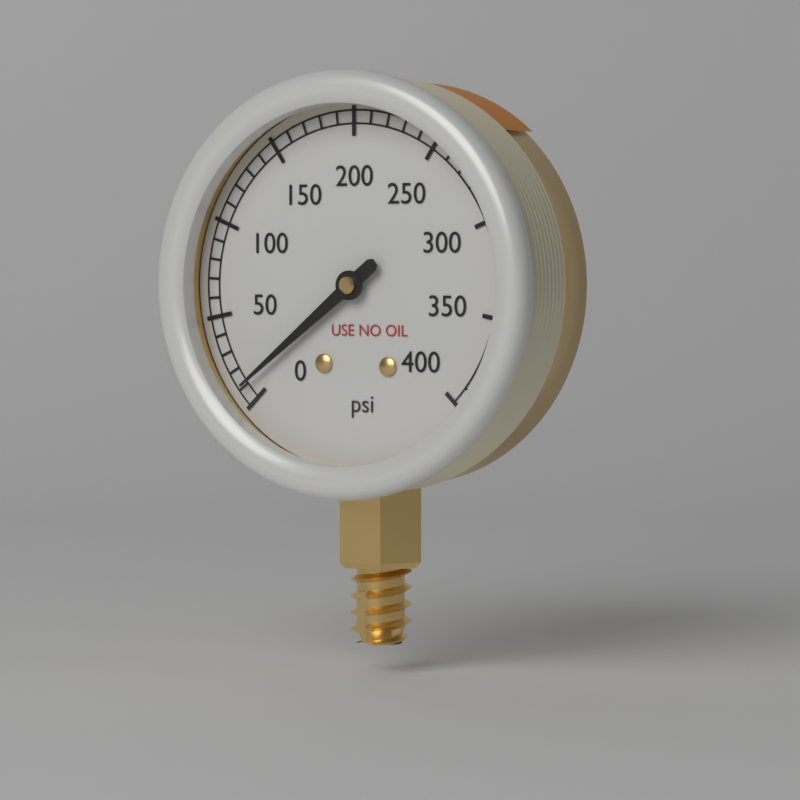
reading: 10 psi
